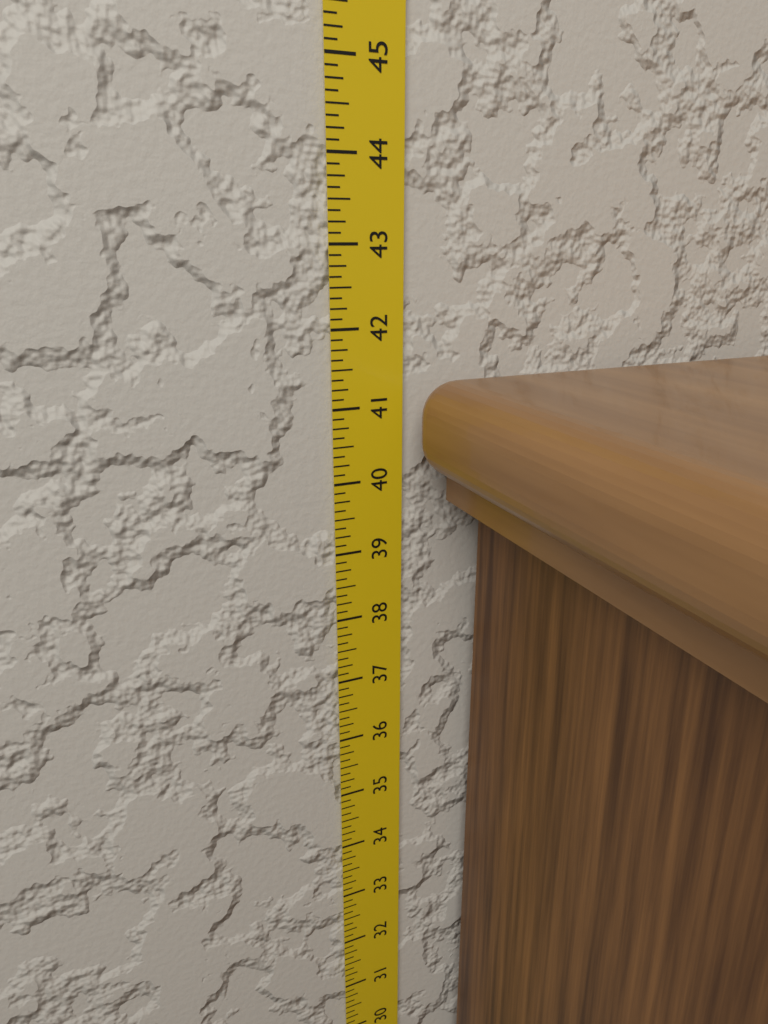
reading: 41.375 in
